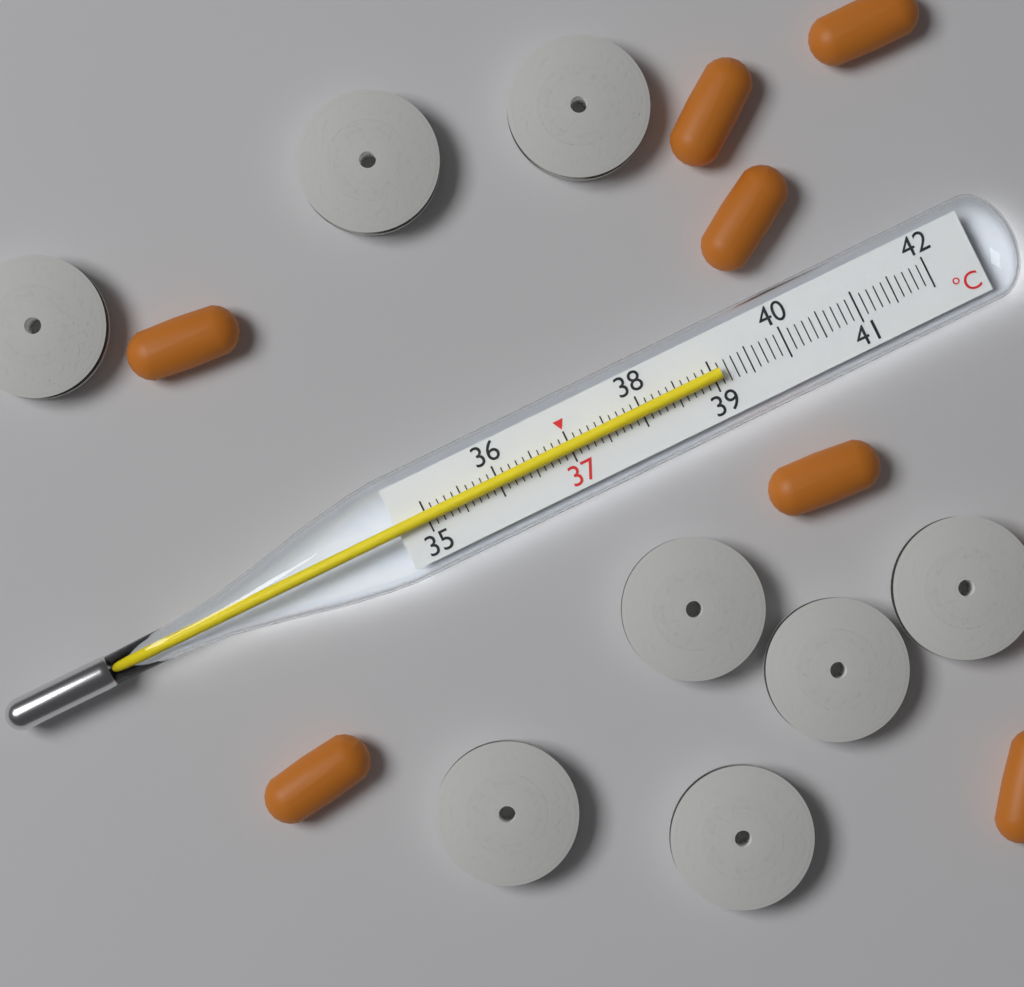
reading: 39.1 °C
